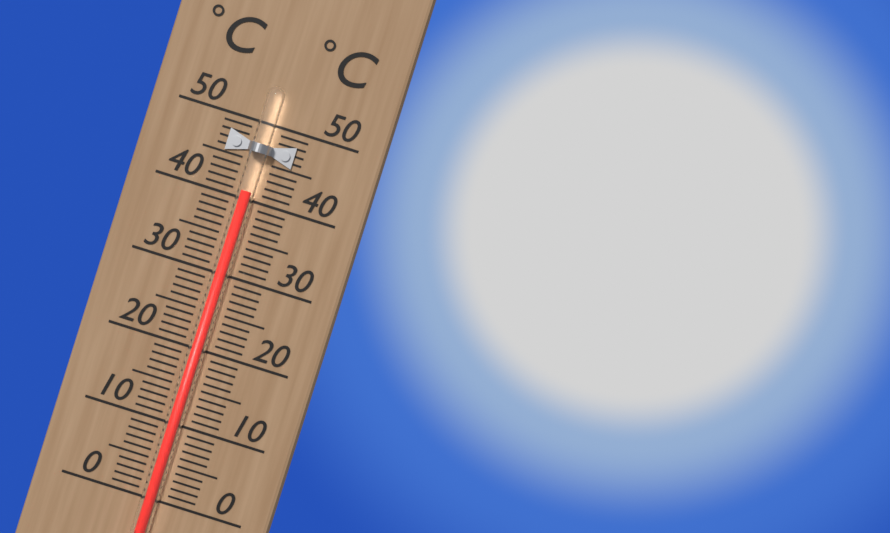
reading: 41 °C
